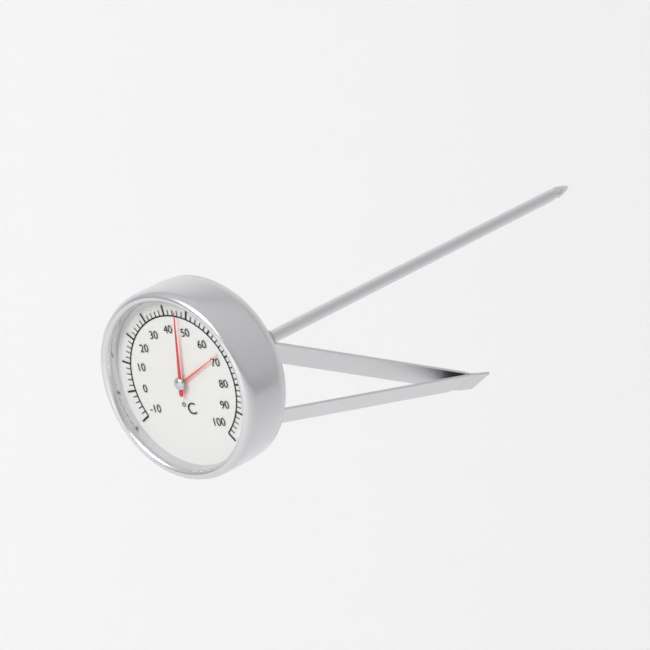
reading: 46 °C
